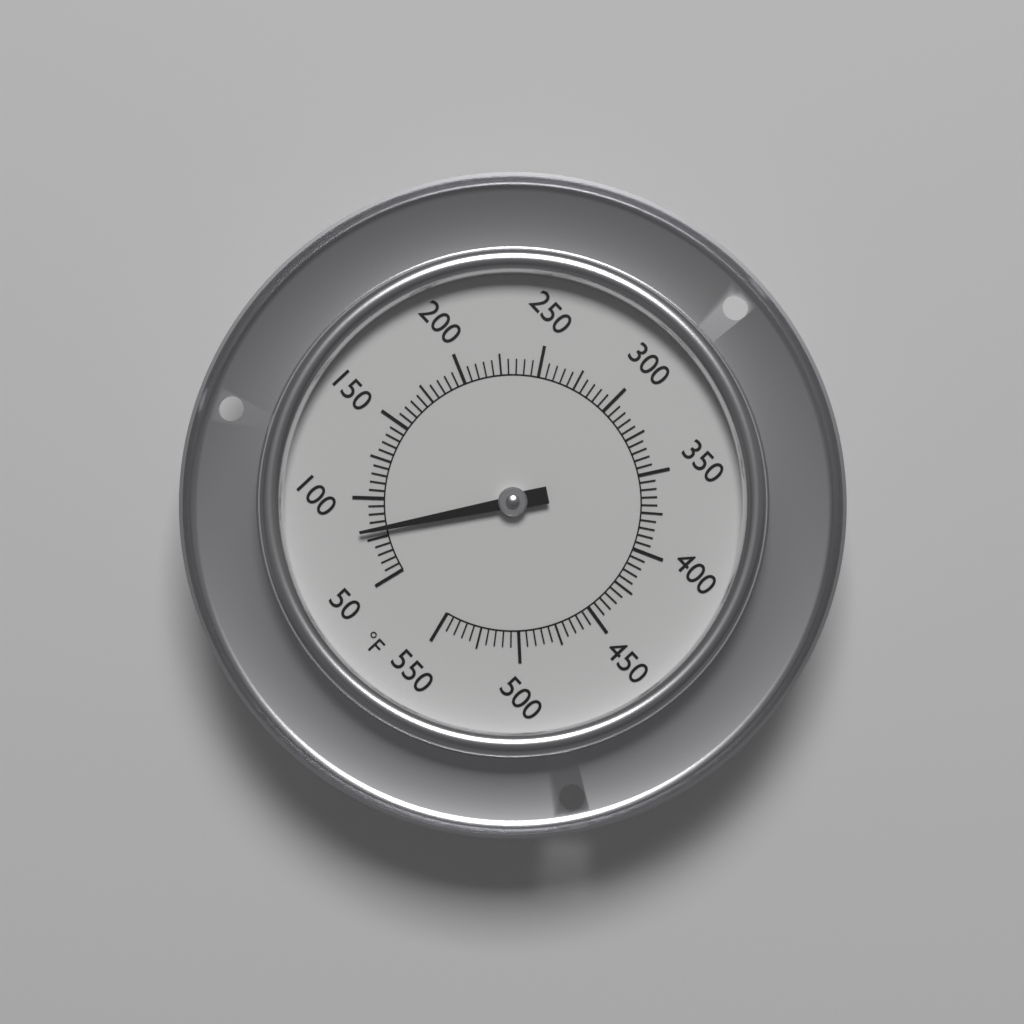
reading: 80 °F
